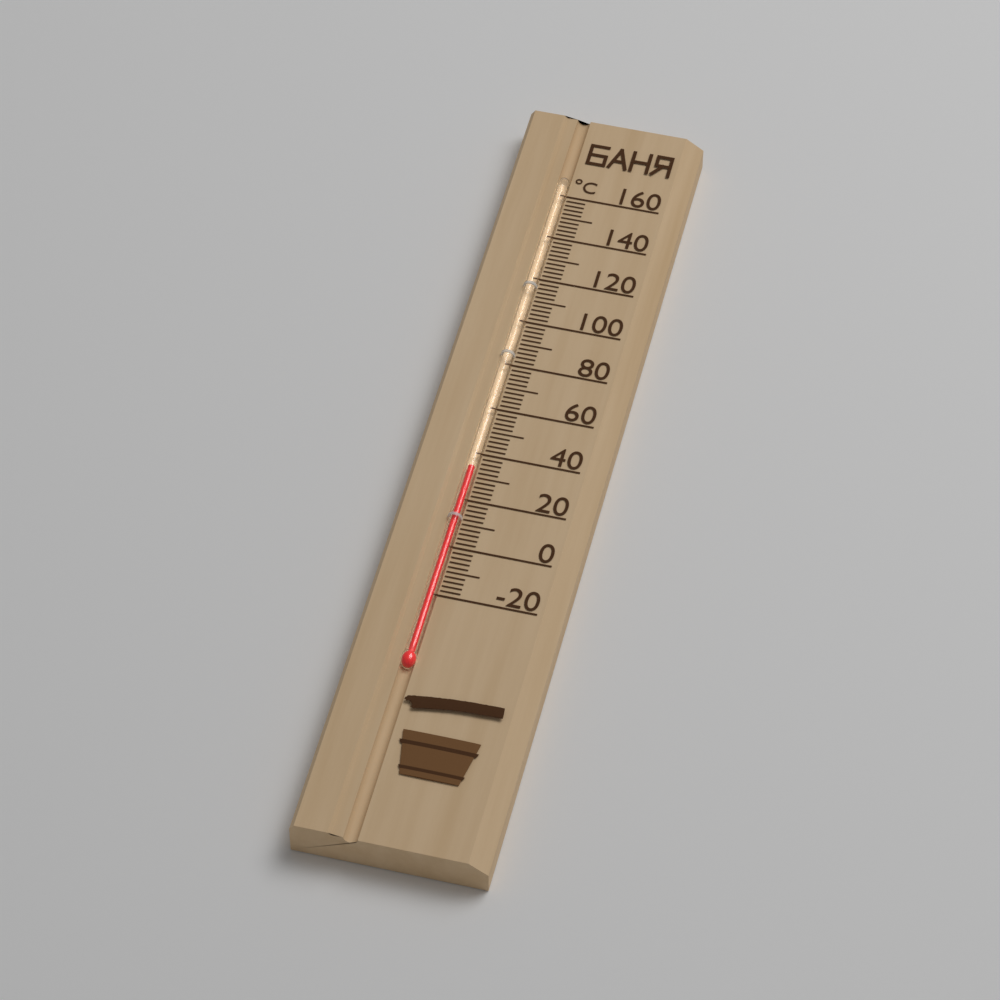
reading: 34 °C
